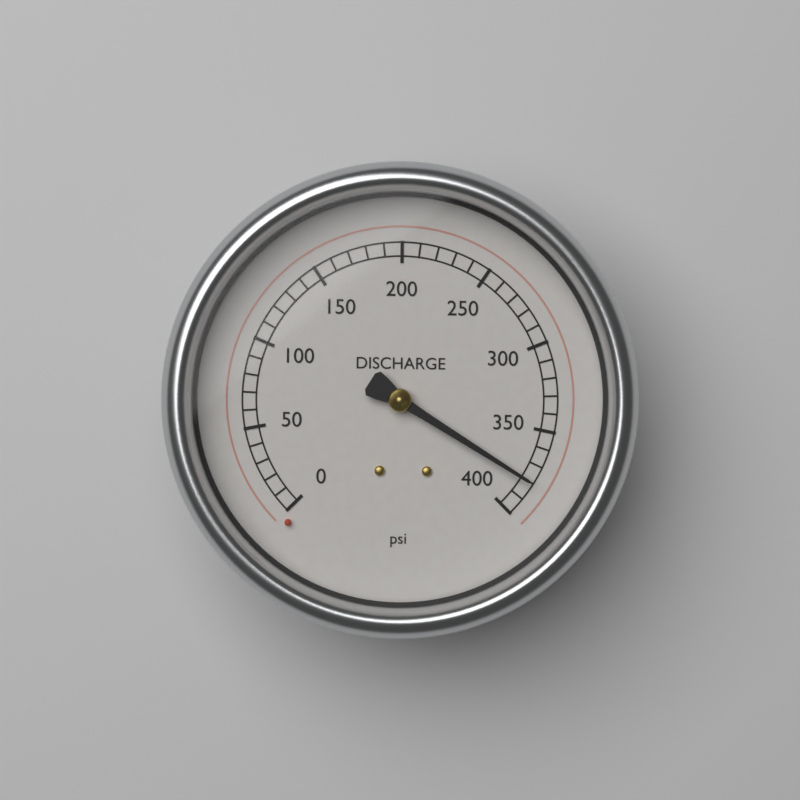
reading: 380 psi
